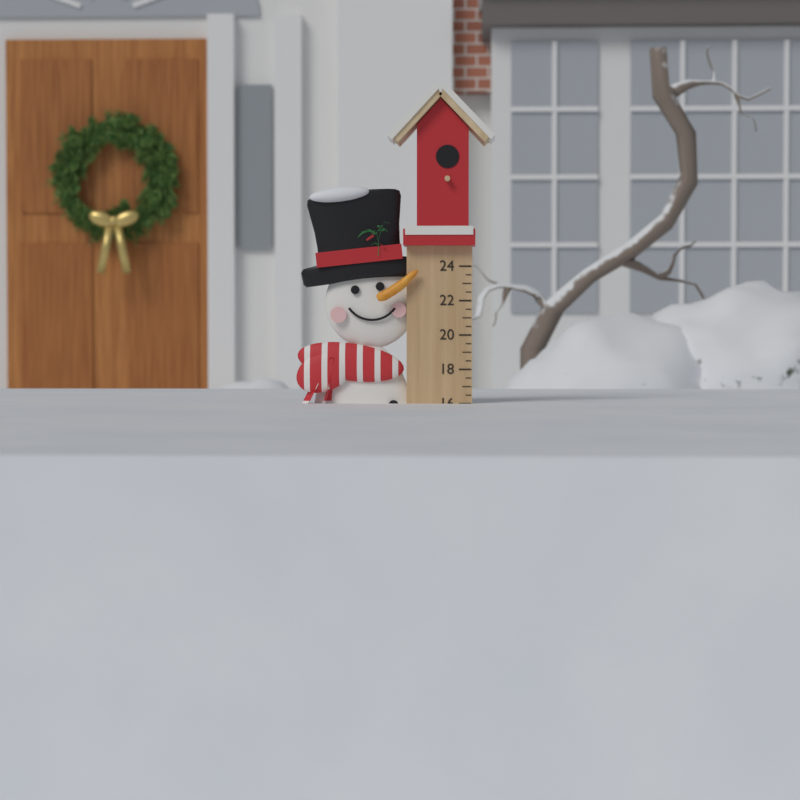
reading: 16.0 (no unit)
